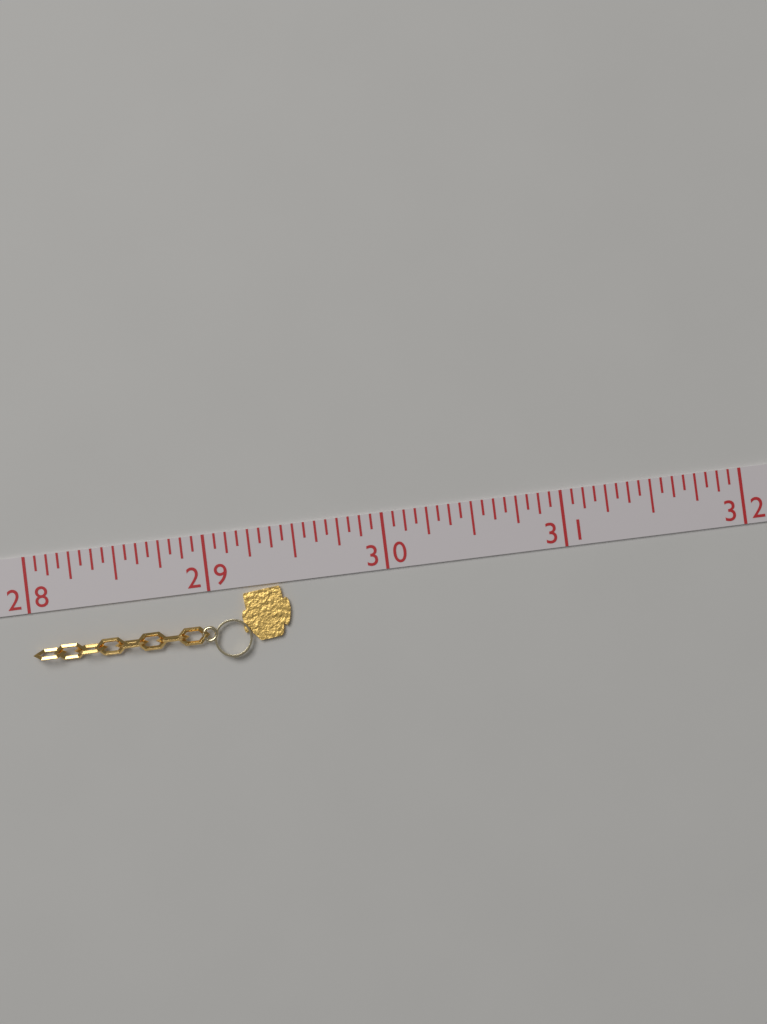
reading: 29.4375 (no unit)
